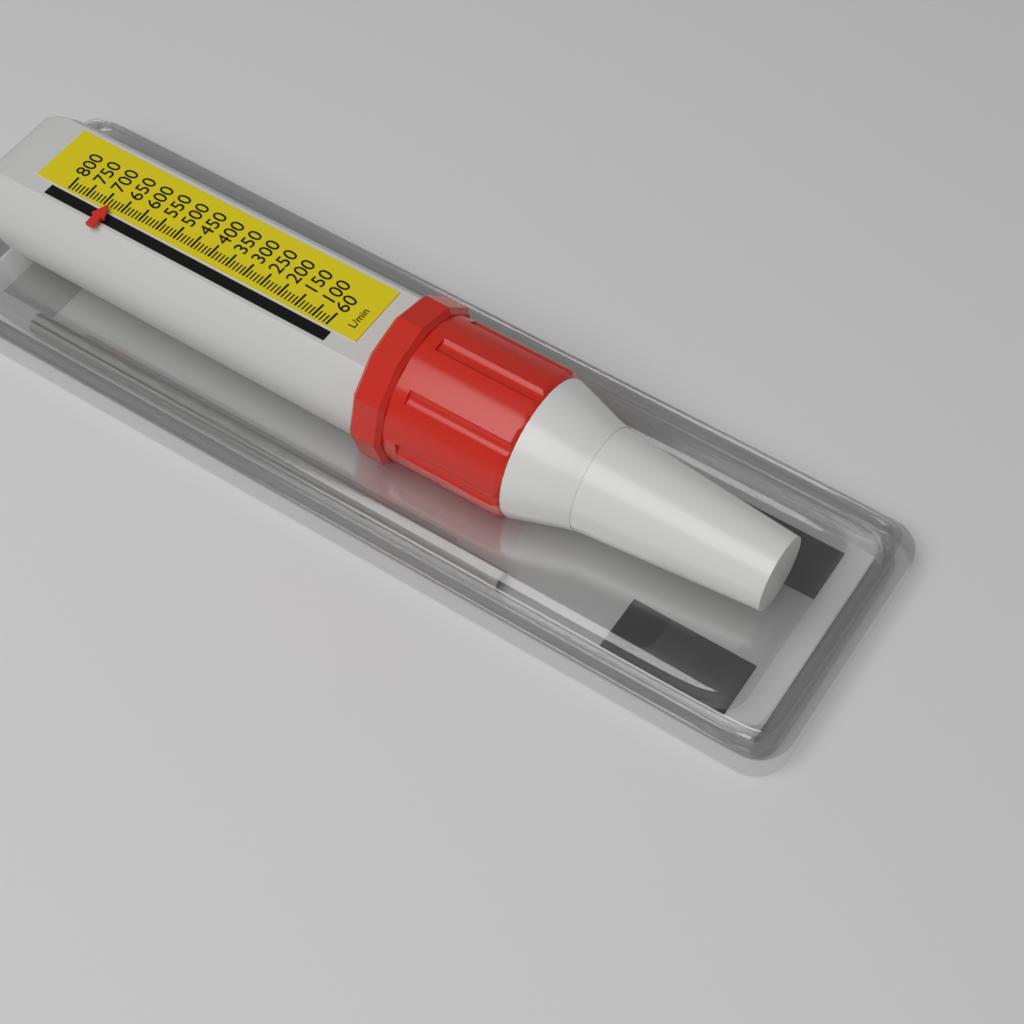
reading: 680 L/min
